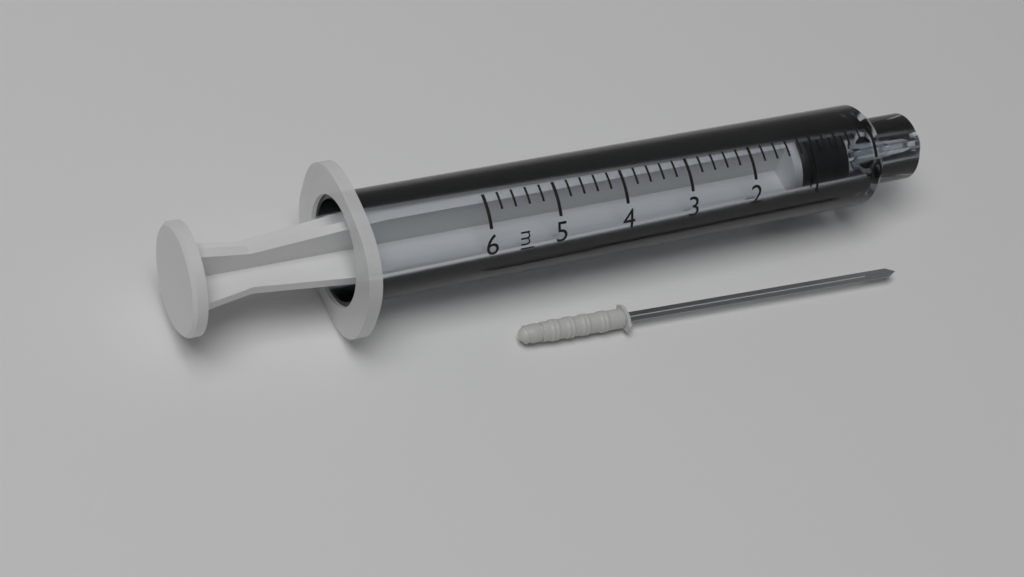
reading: 0.4 ml
